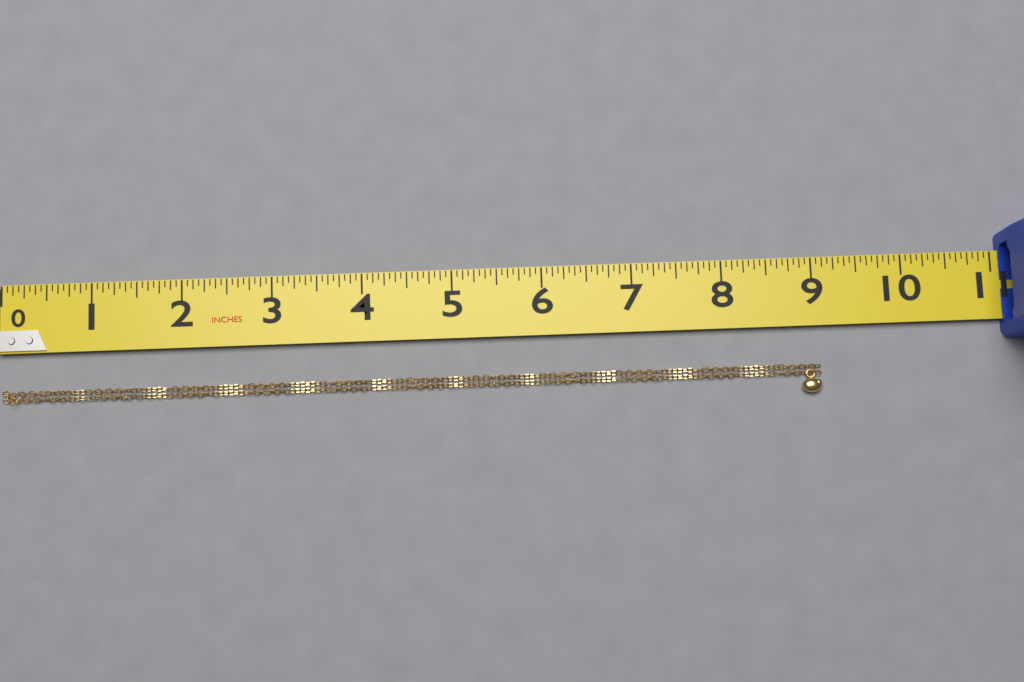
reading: 9.0625 in
